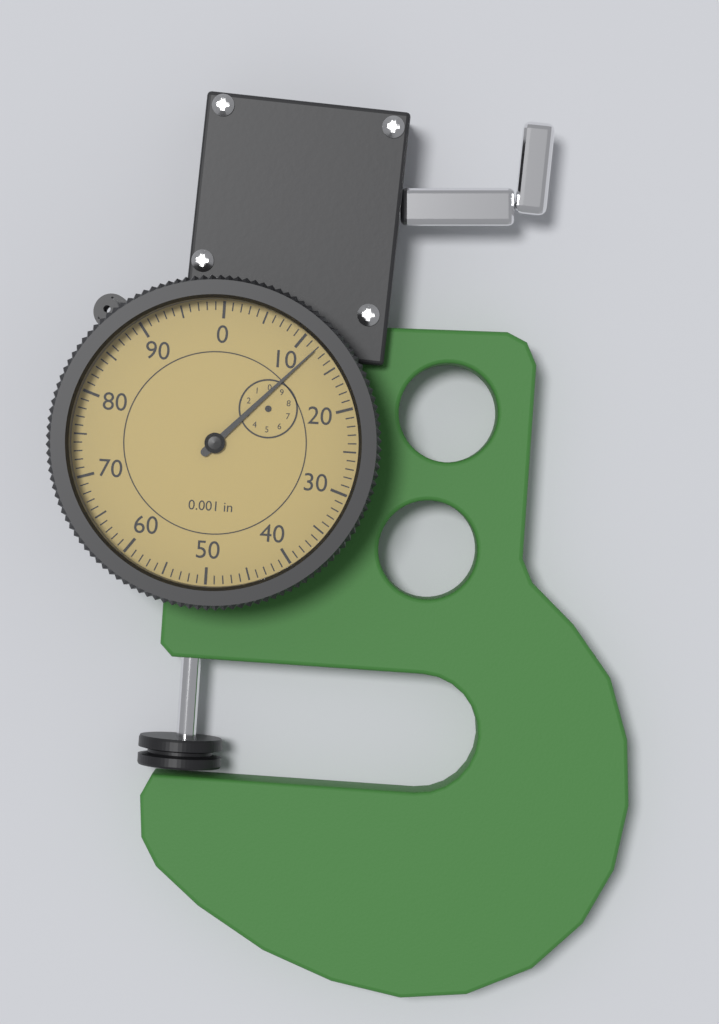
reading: 12 0.001 in
